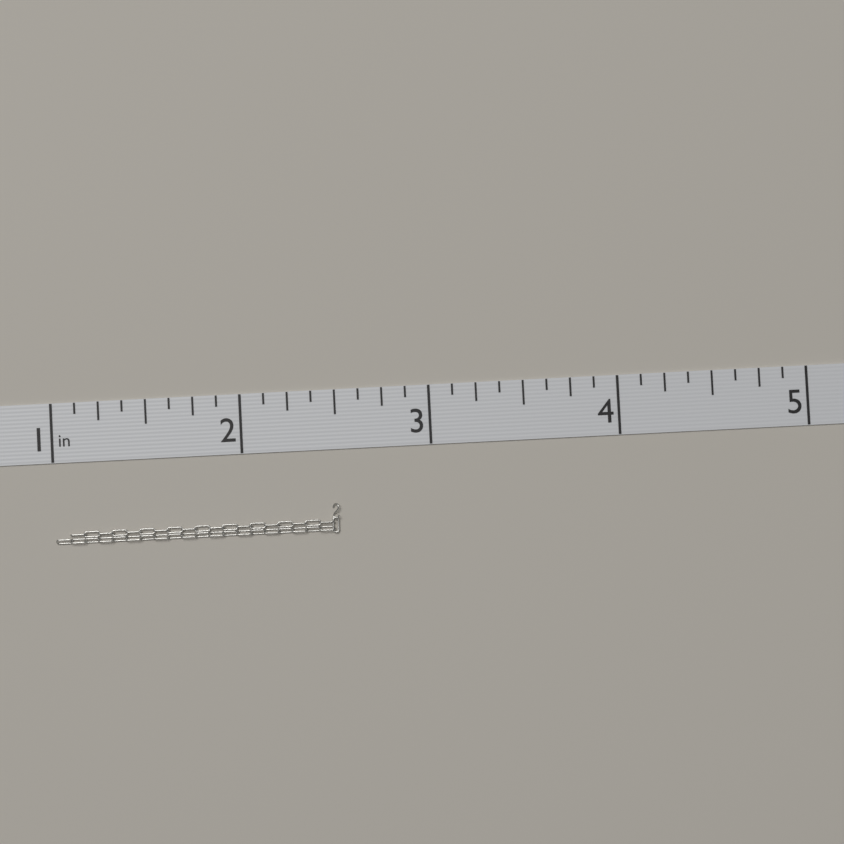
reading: 2.500 in
